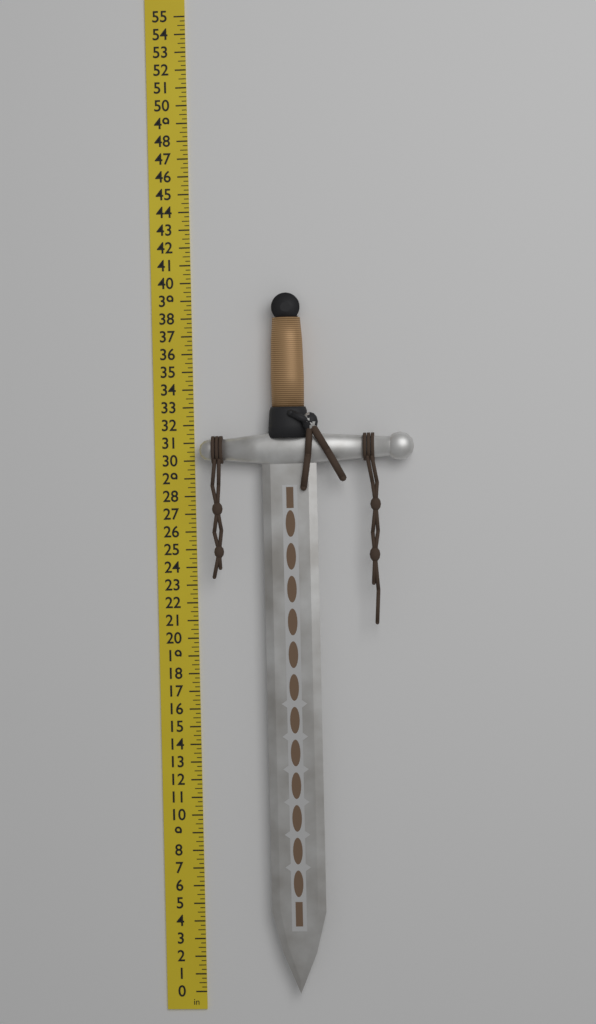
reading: 39.25 in
